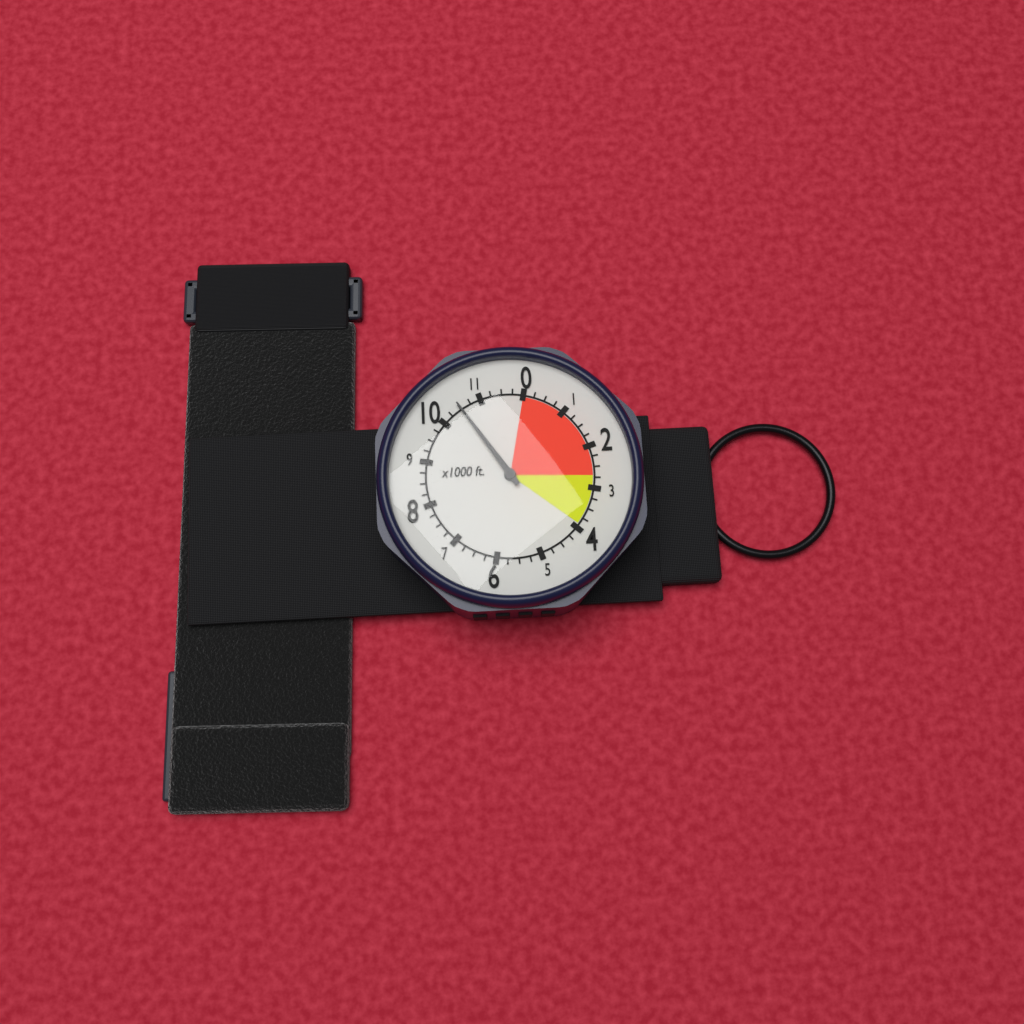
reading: 10500 ft
